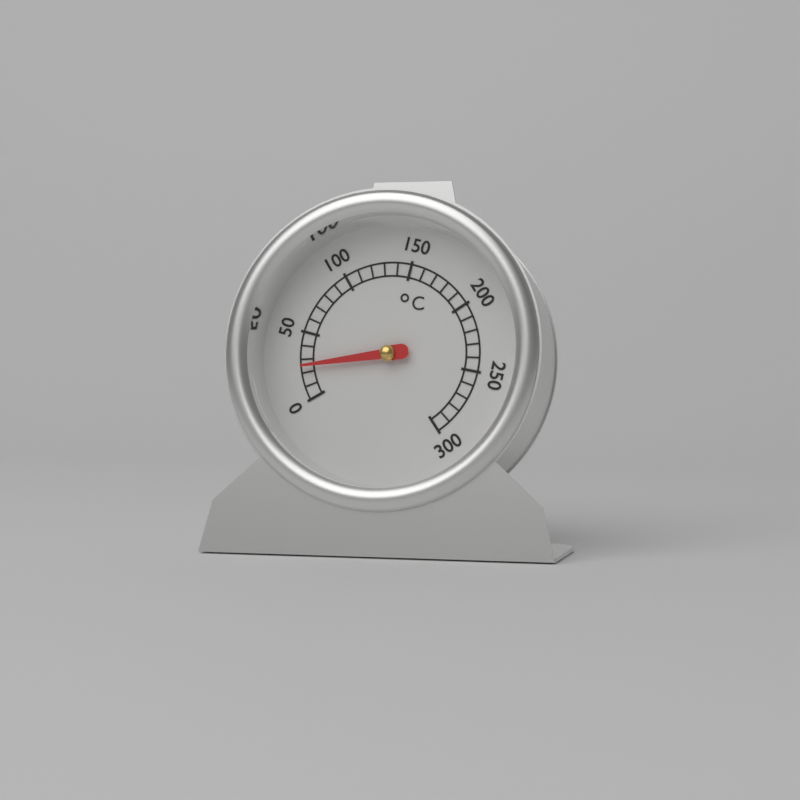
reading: 25 °C
